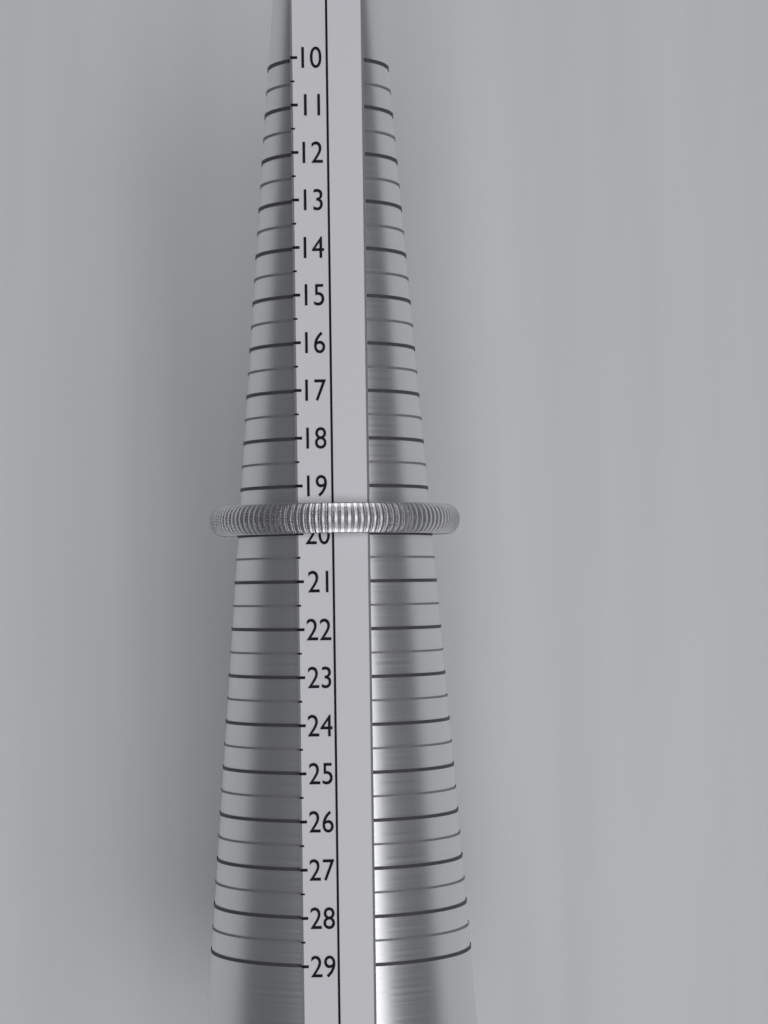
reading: 20.0 (no unit)
